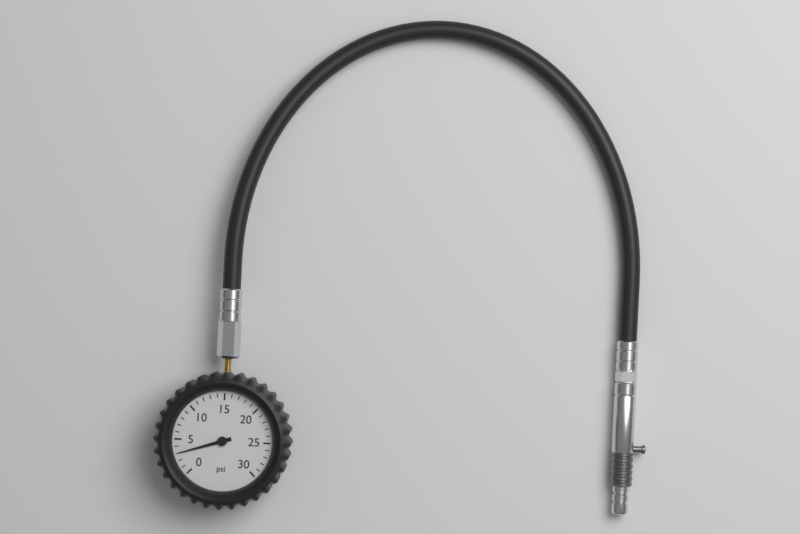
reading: 3 psi
